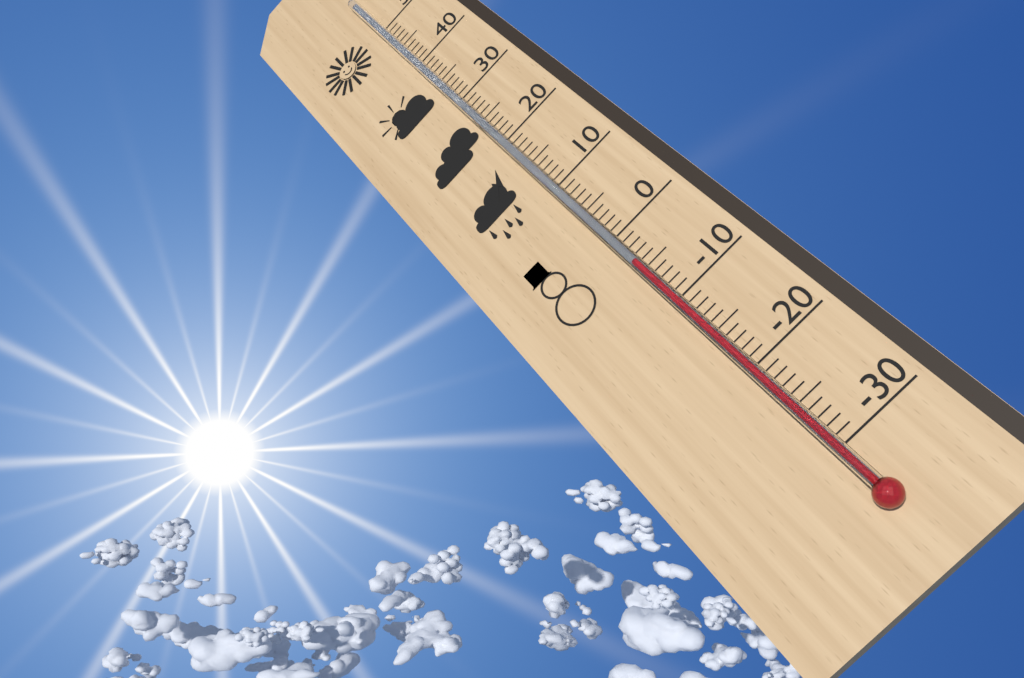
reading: -4 °C
